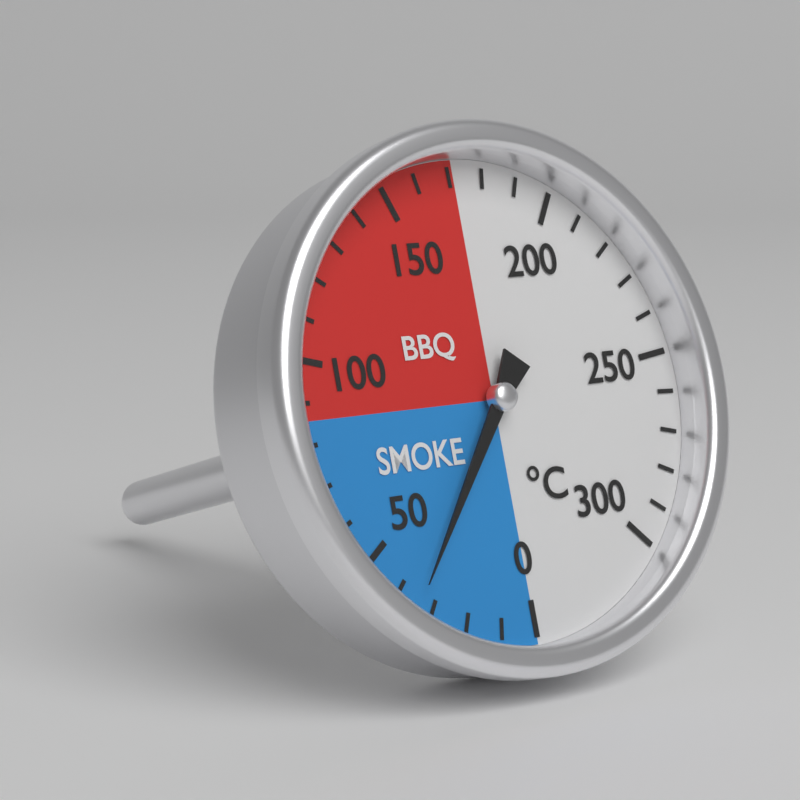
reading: 35 °C
